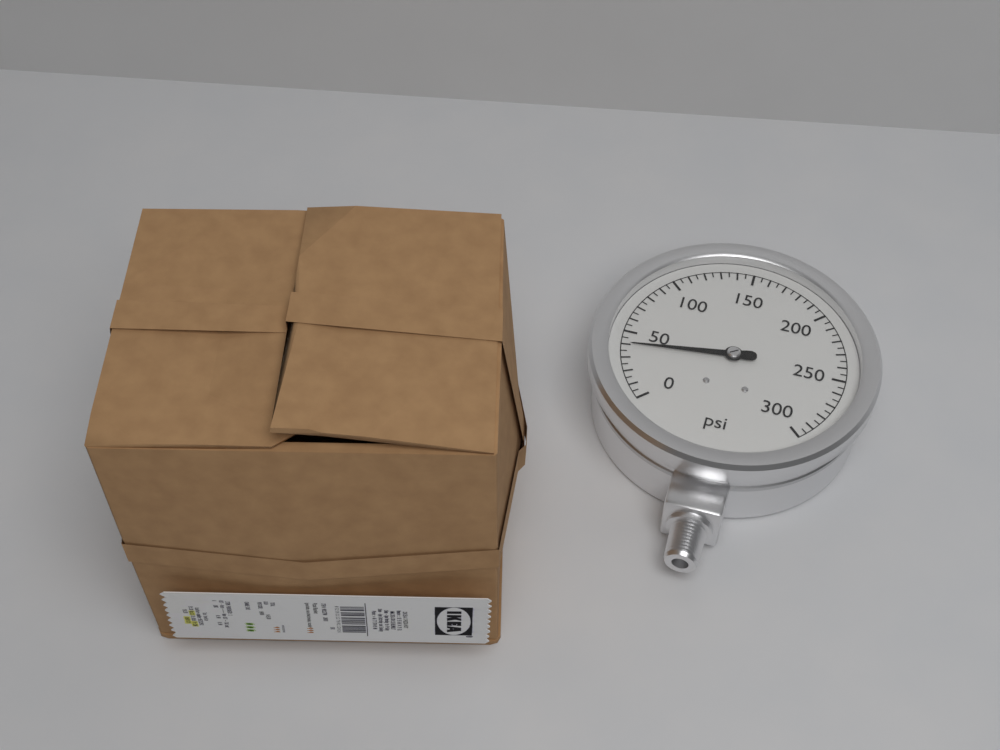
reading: 40 psi
